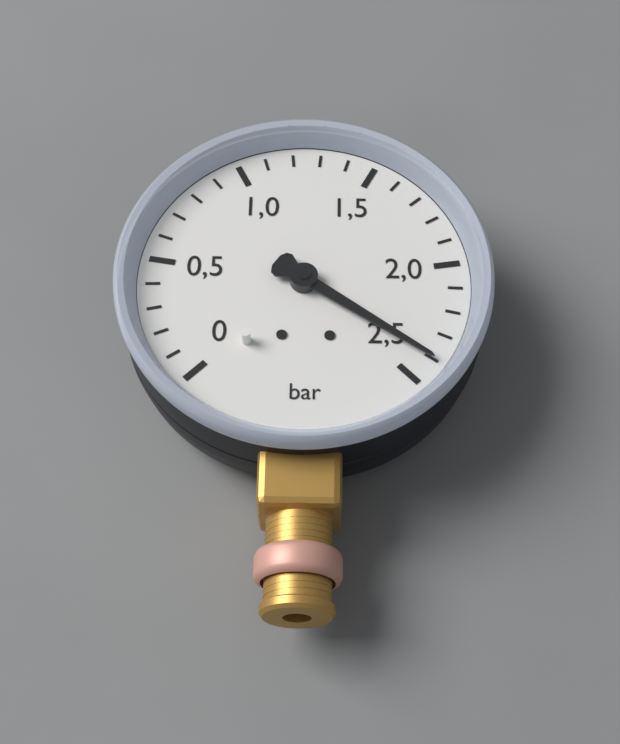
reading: 2.4 bar
